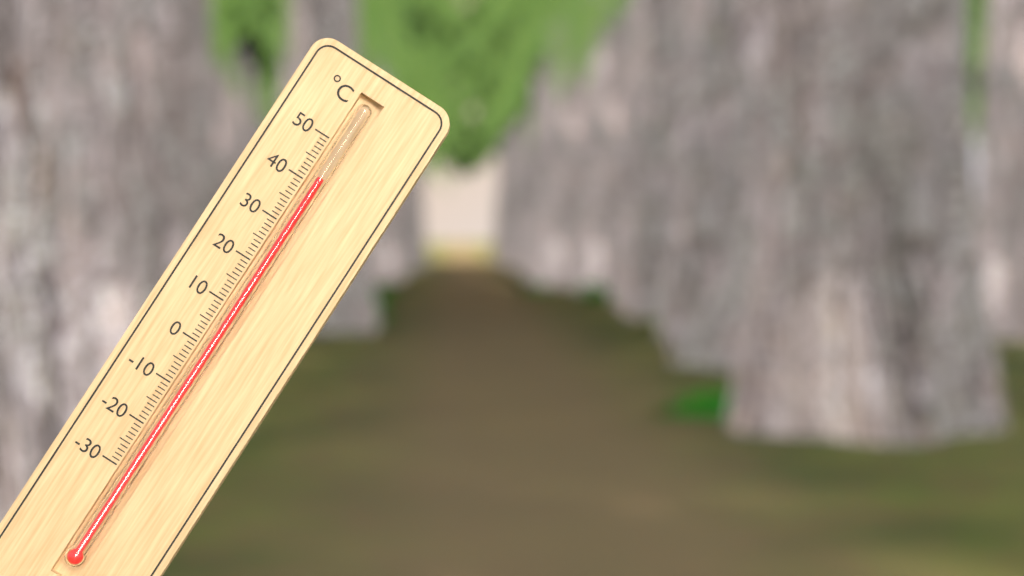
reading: 42 °C
